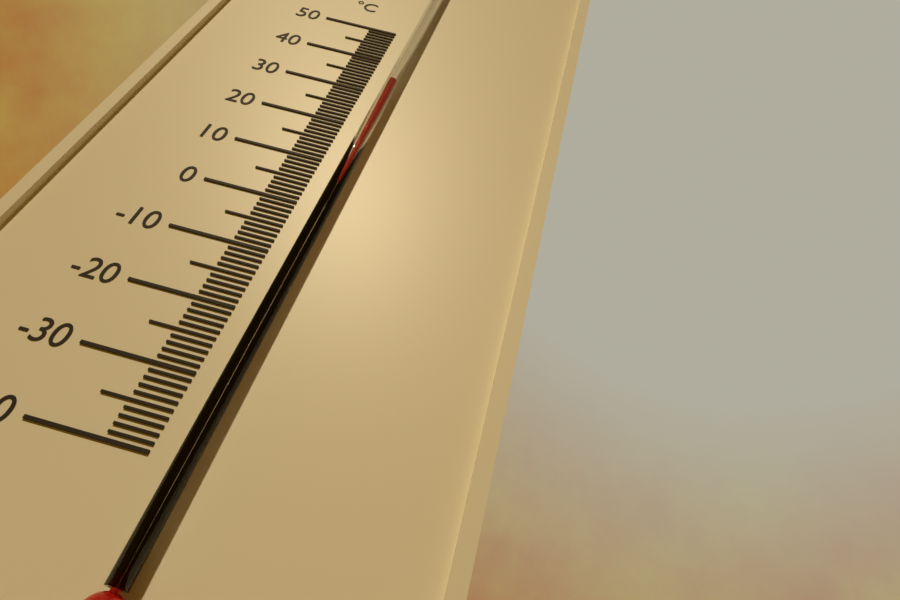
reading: 32 °C
